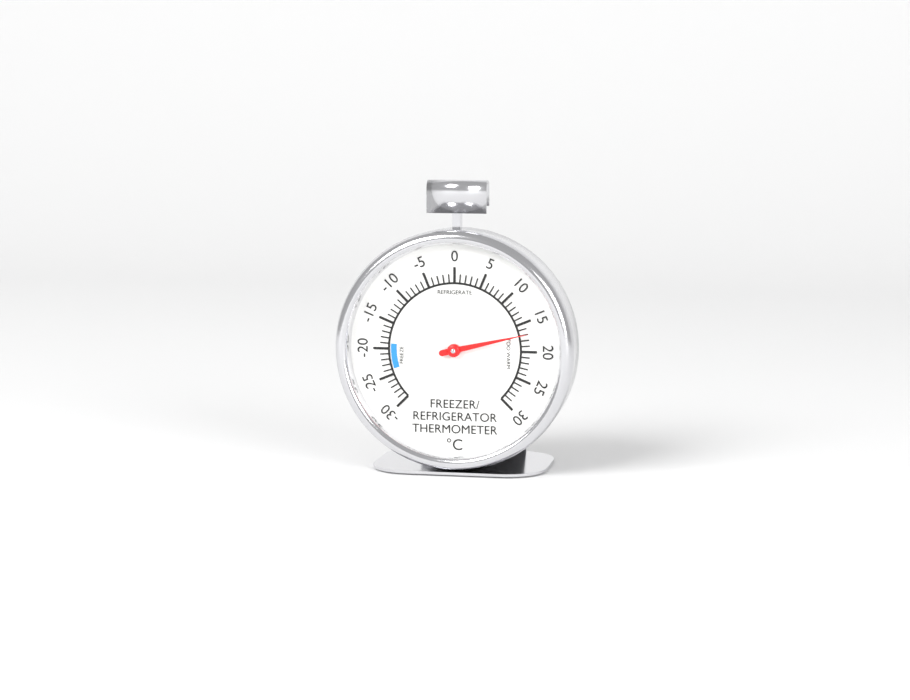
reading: 17 °C
